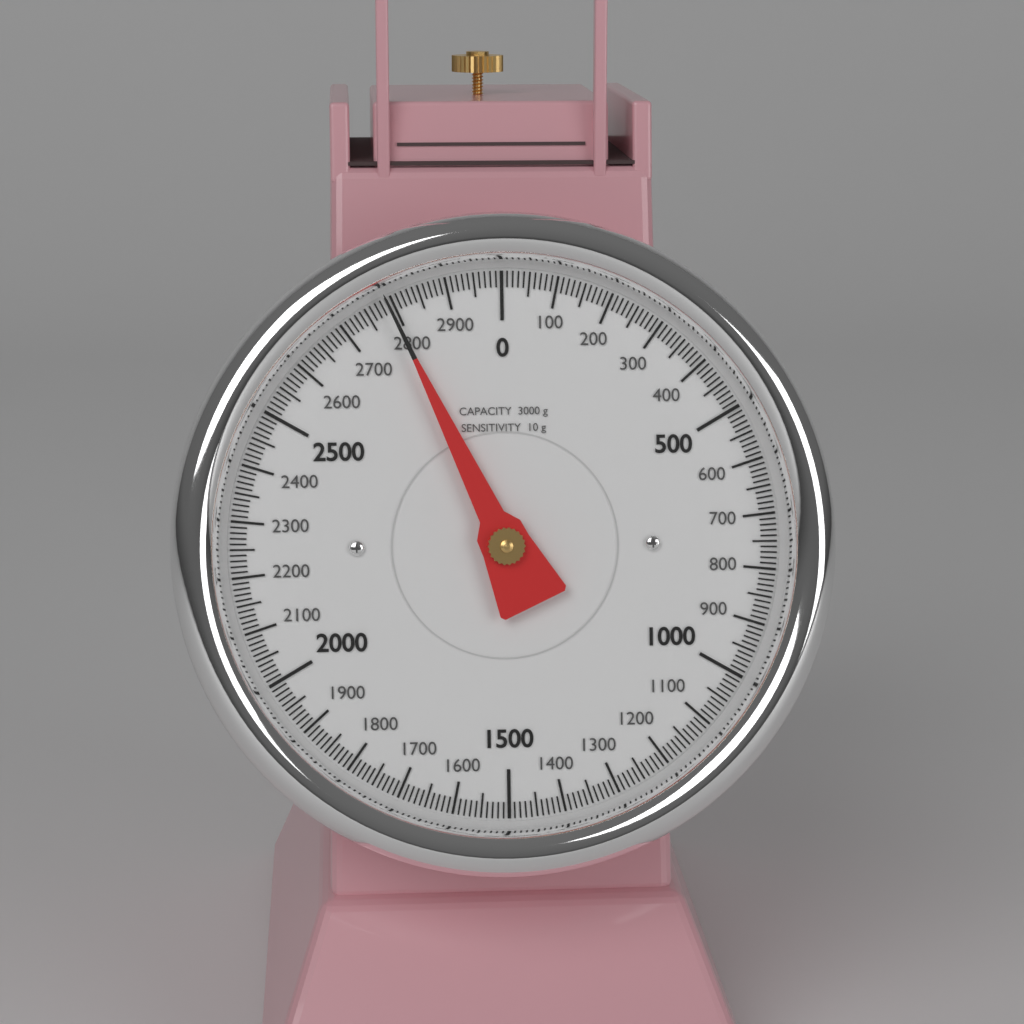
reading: 2790 g
